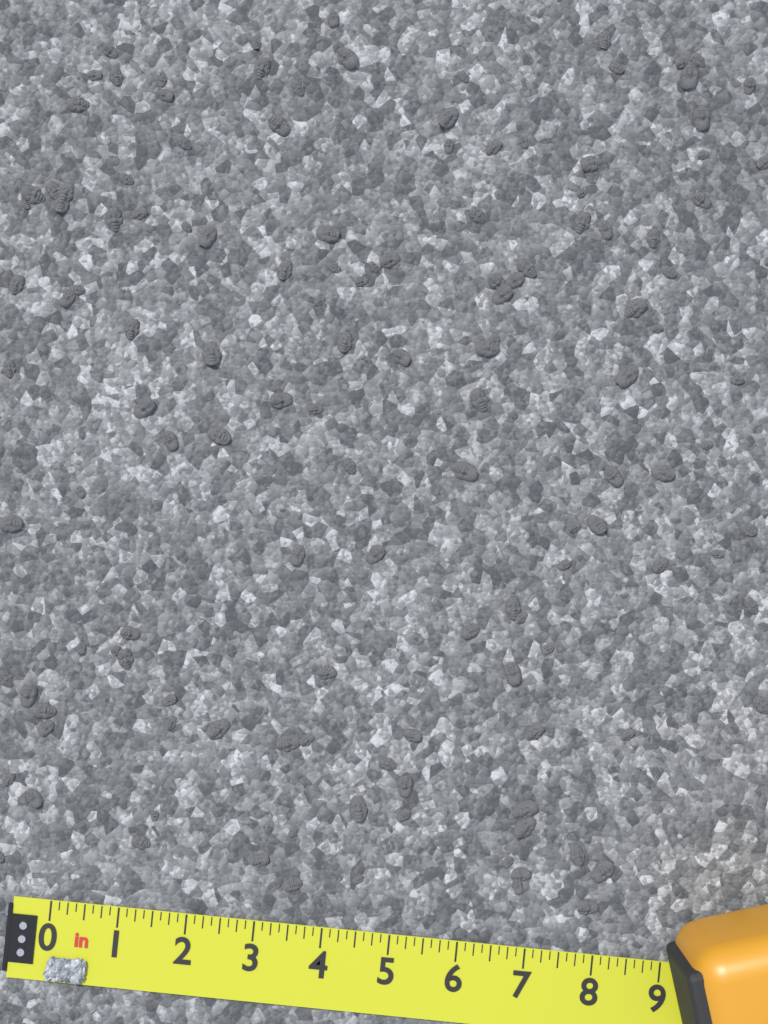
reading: 0.625 in
